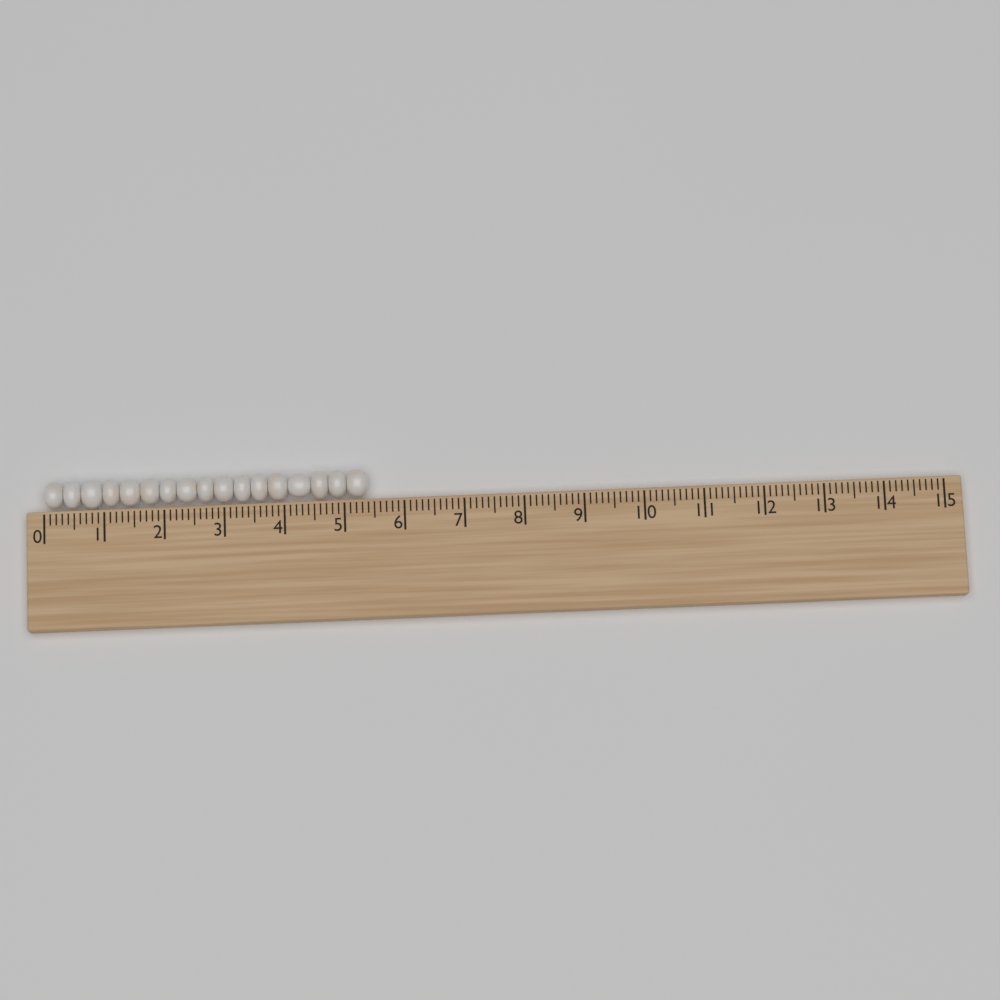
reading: 5.4 (no unit)
